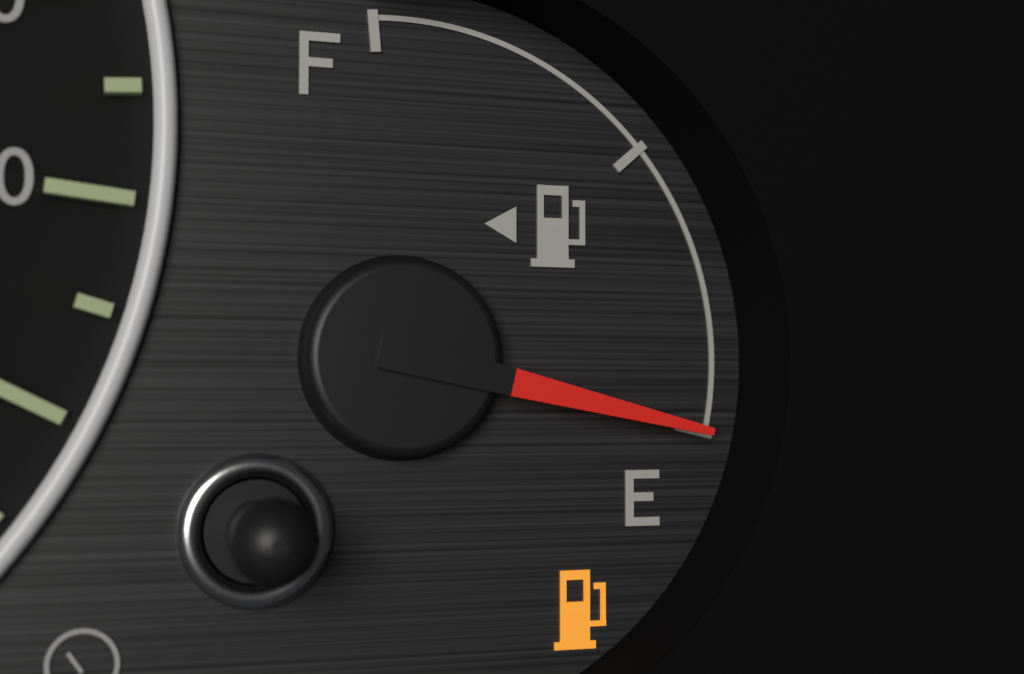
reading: 0.0 (no unit)
